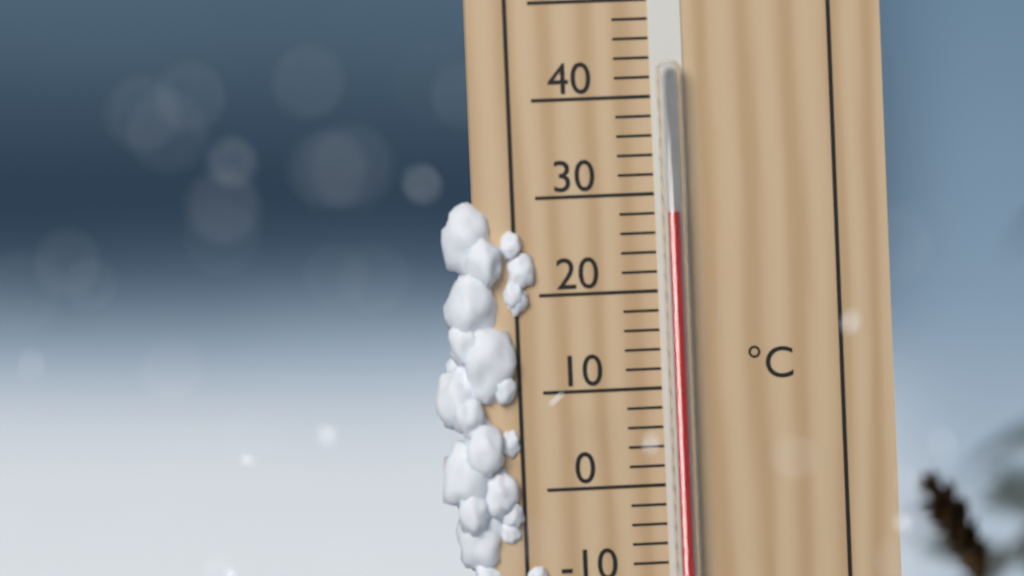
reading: 28 °C
